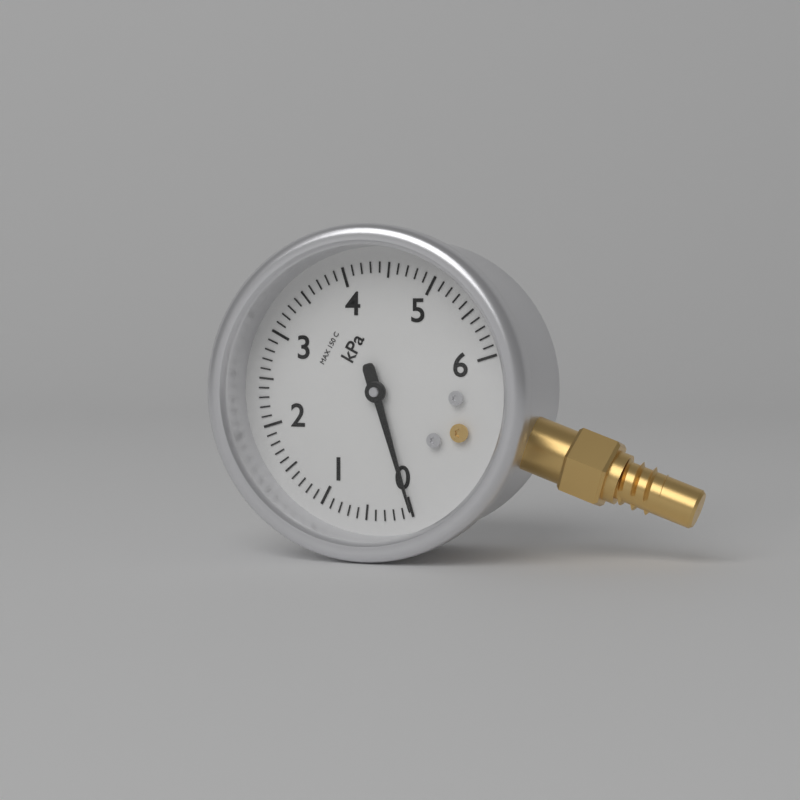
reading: 0.0 kPa
